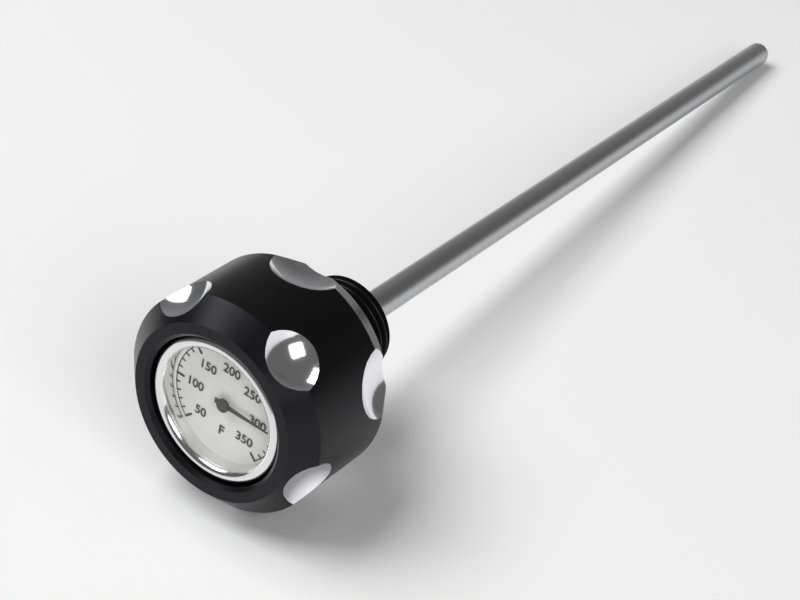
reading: 300 °F
